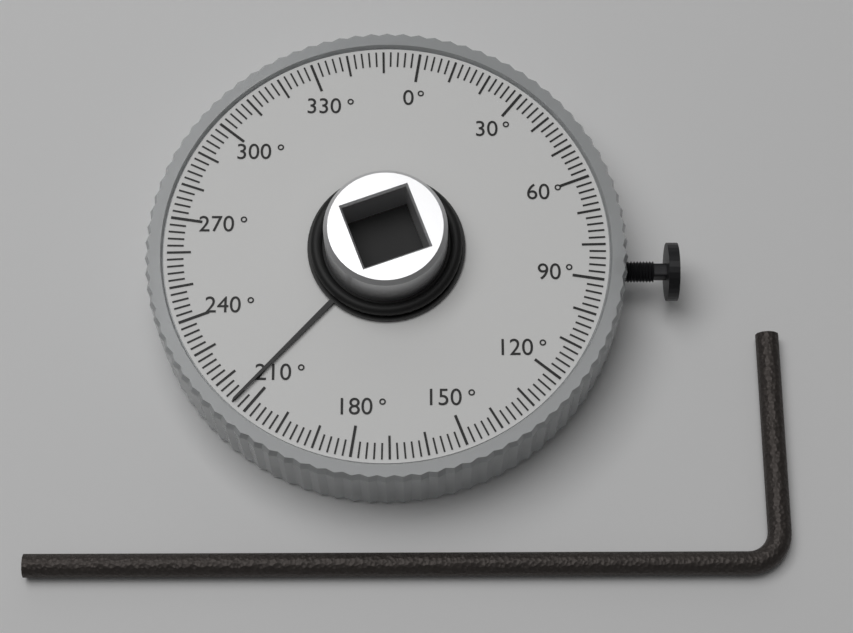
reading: 214 °
